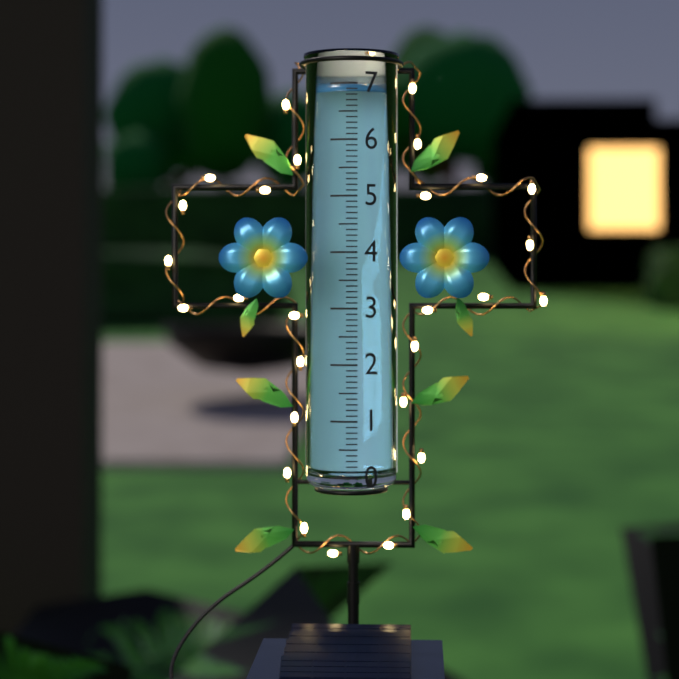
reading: 6.9 (no unit)
